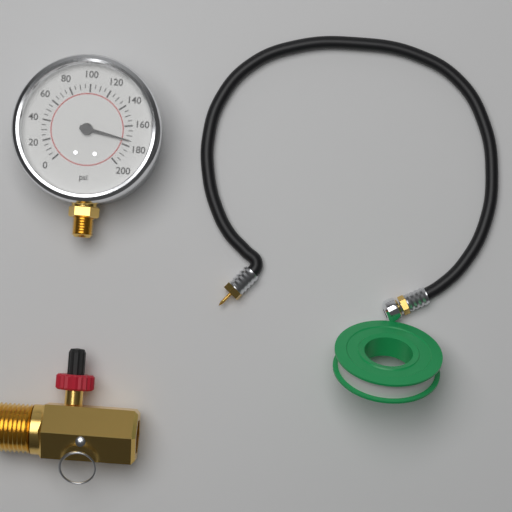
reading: 175 psi
